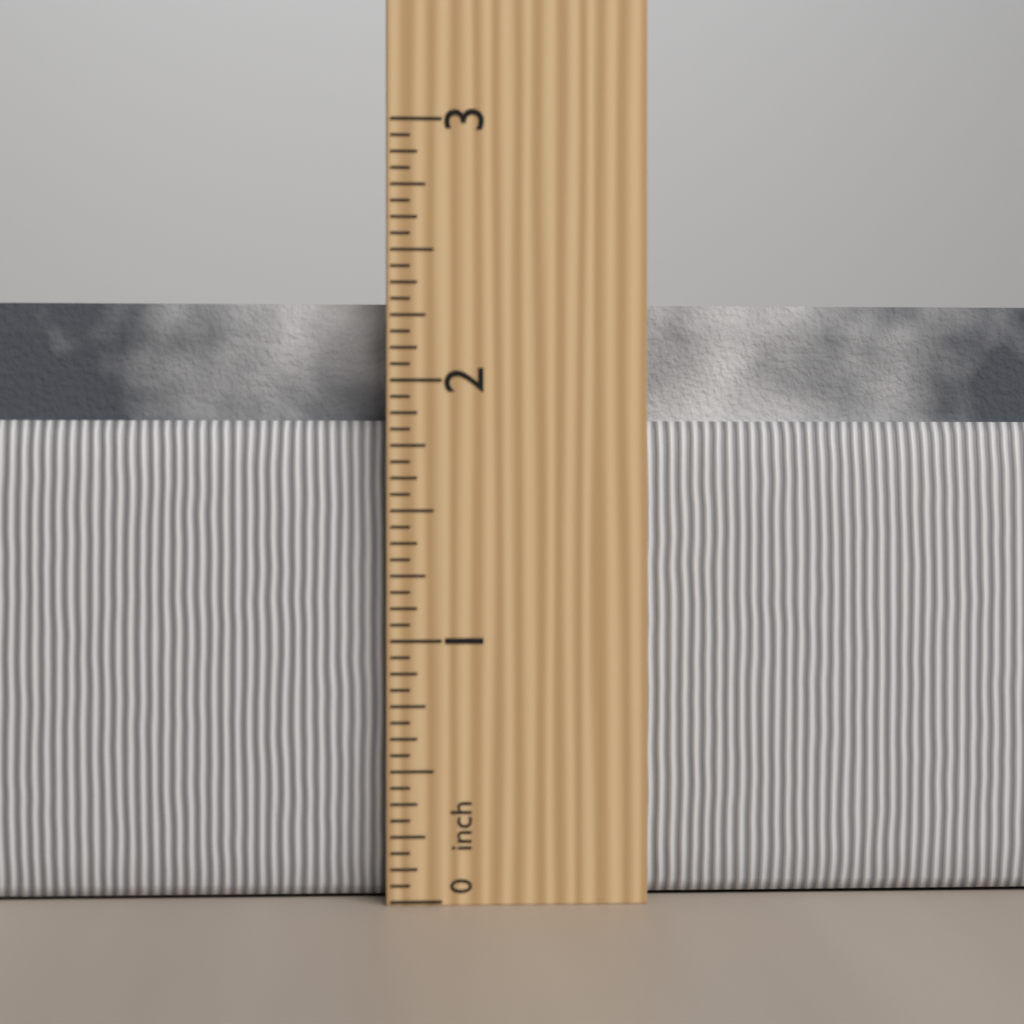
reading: 2.3125 in
